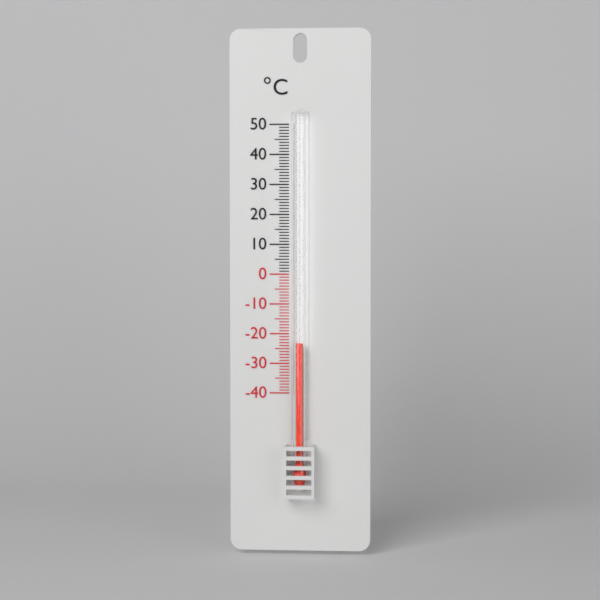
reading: -23 °C
